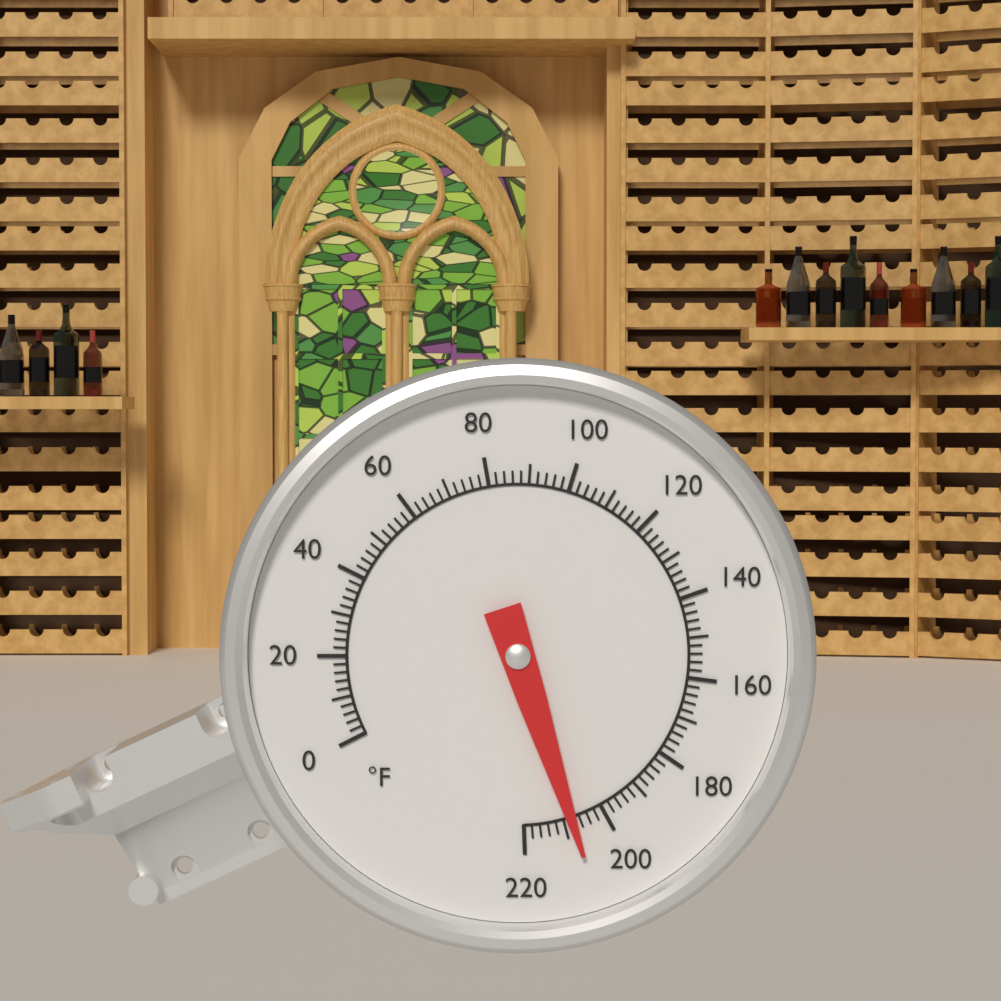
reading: 208 °F
